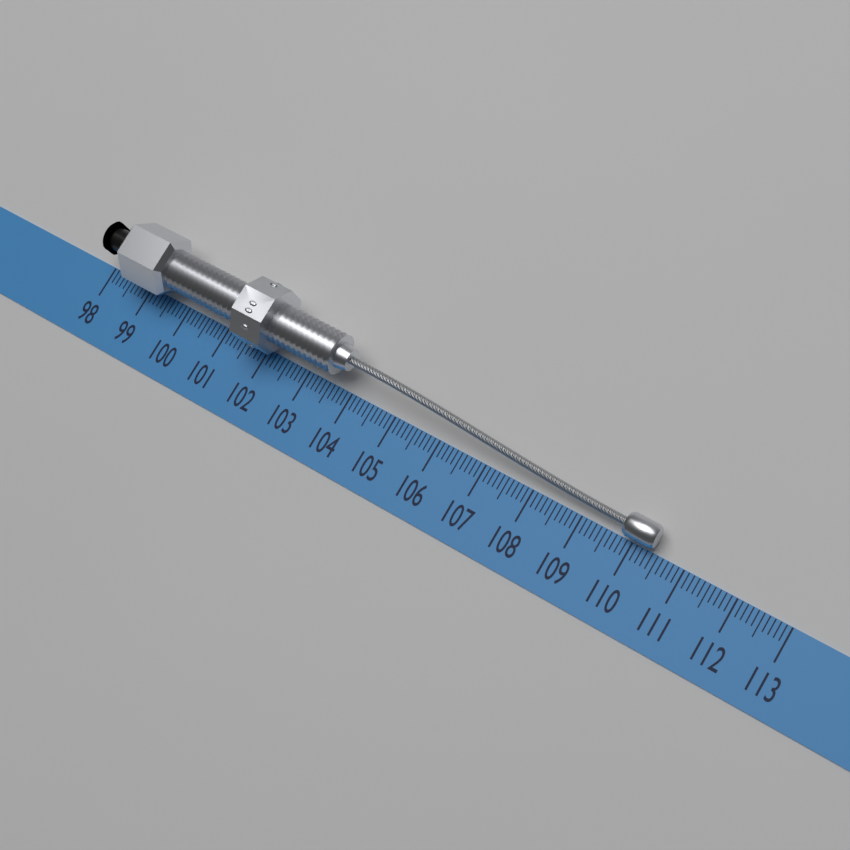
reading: 110.4 (no unit)
